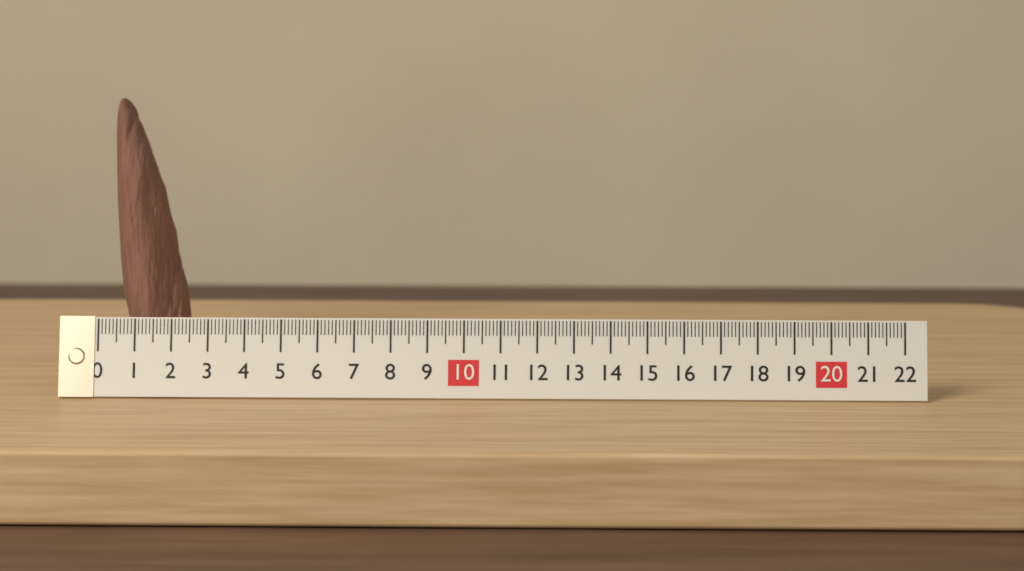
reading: 2.3 (no unit)
